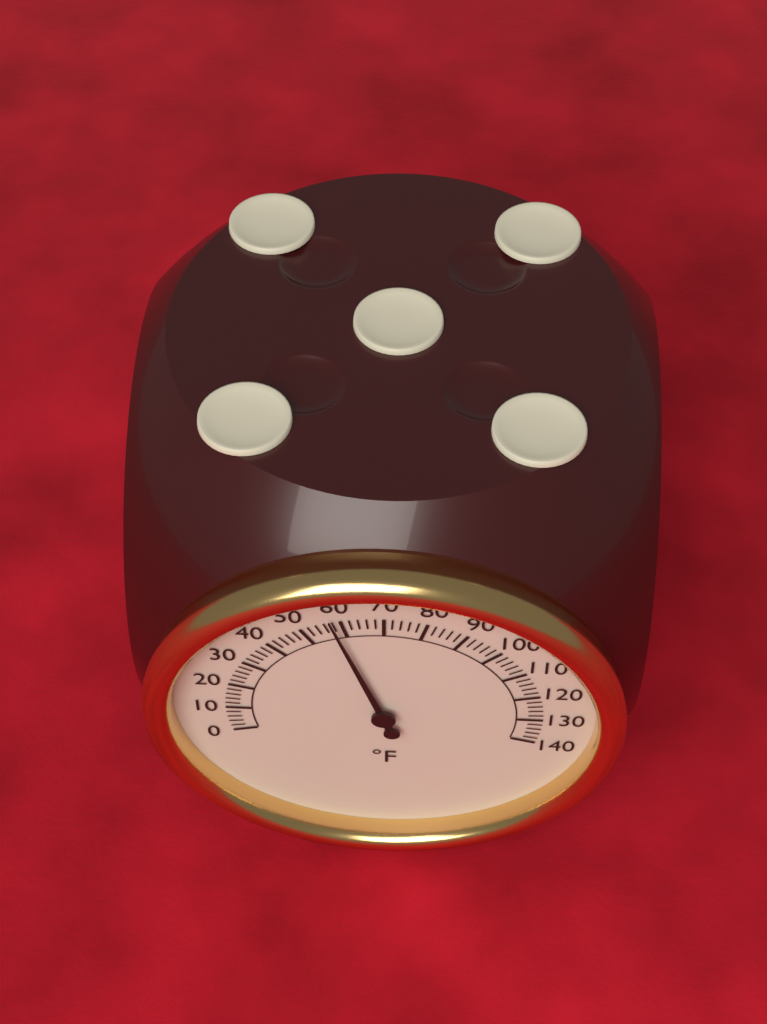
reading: 58 °F
